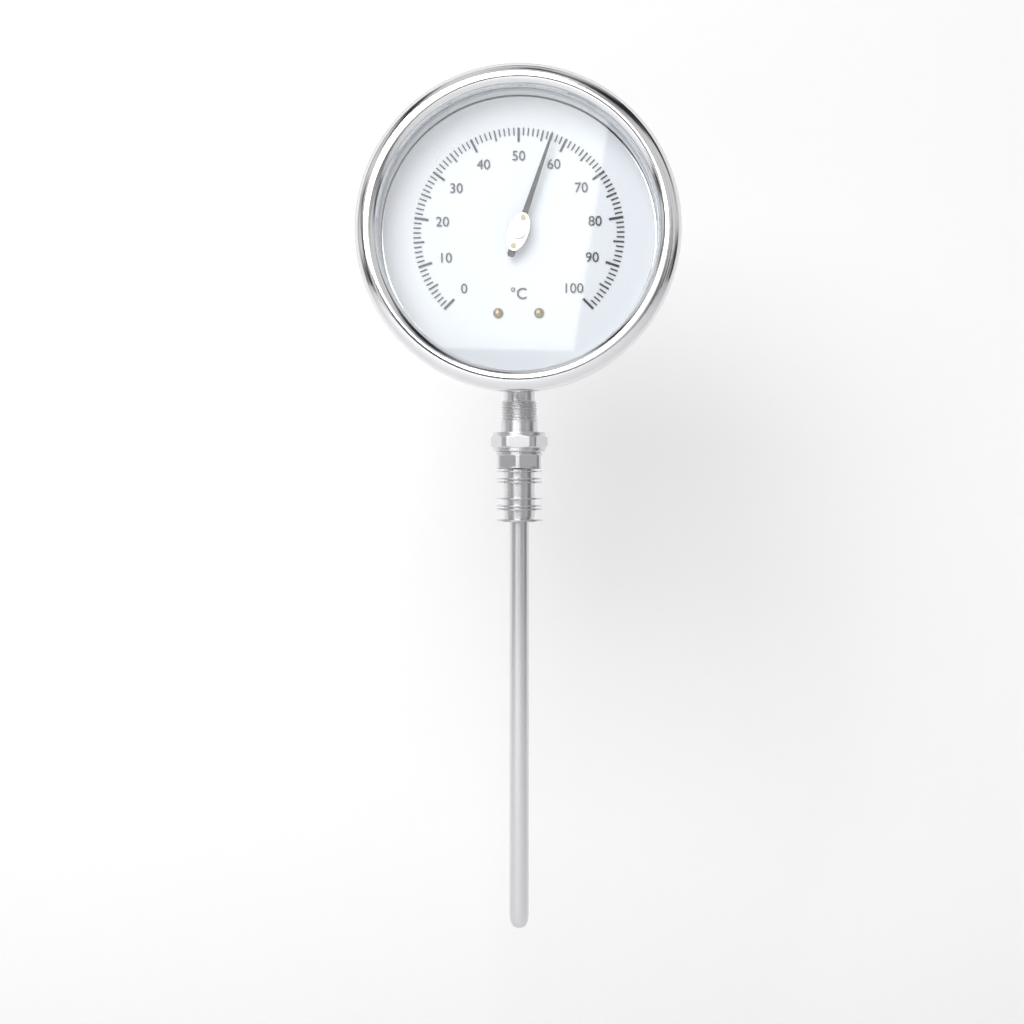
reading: 57 °C
